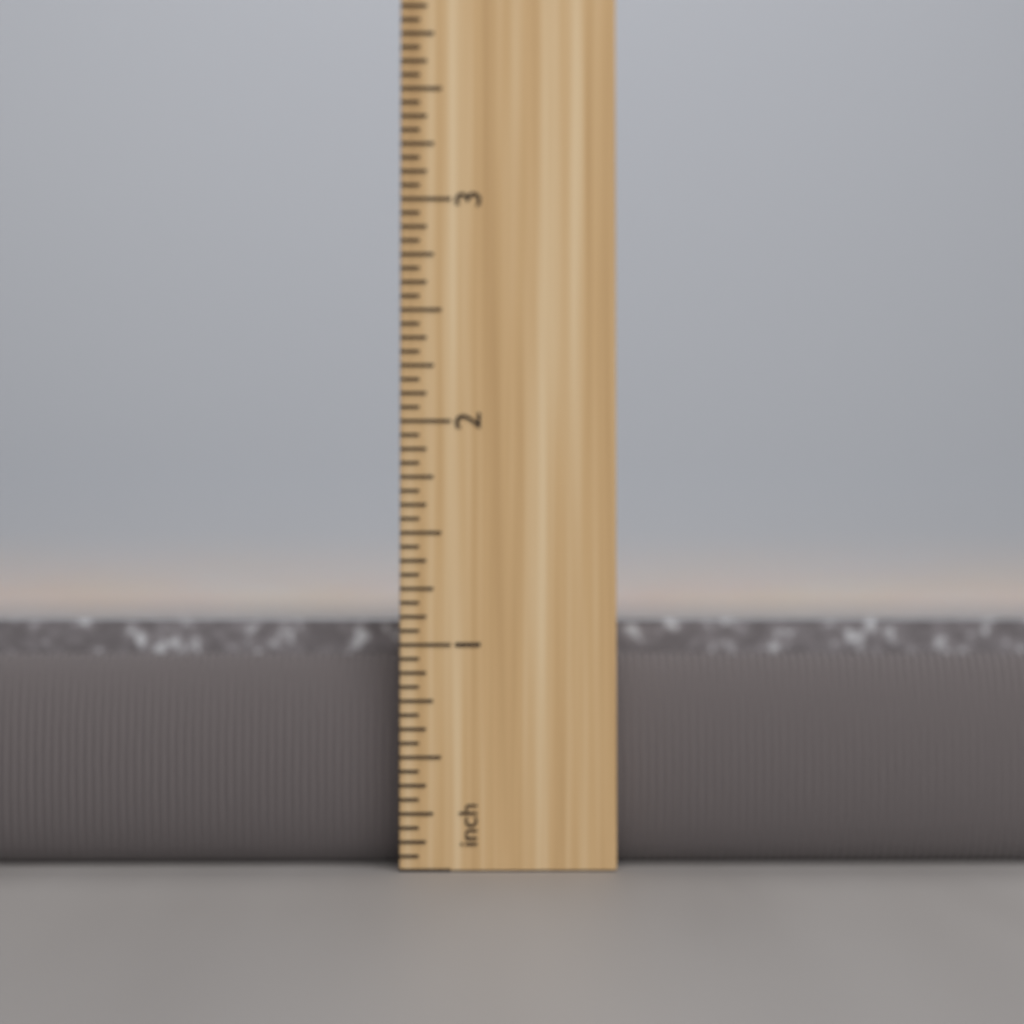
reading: 1.1250 inch
